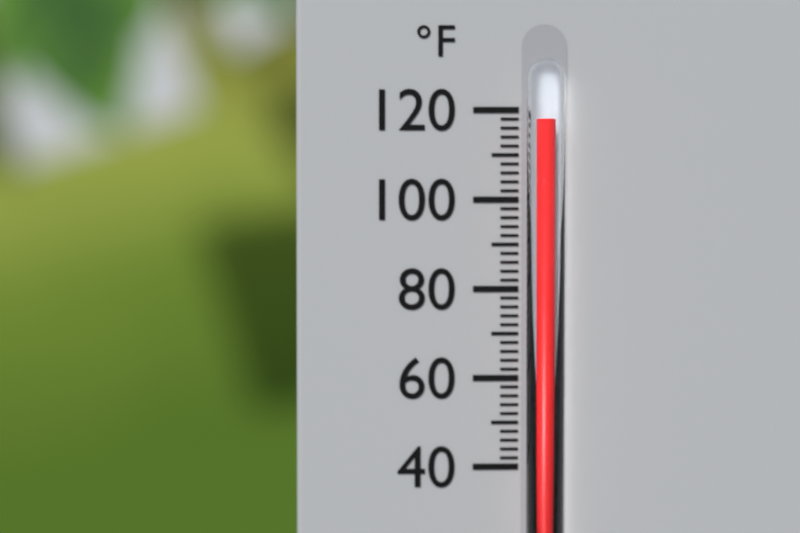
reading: 118 °F
